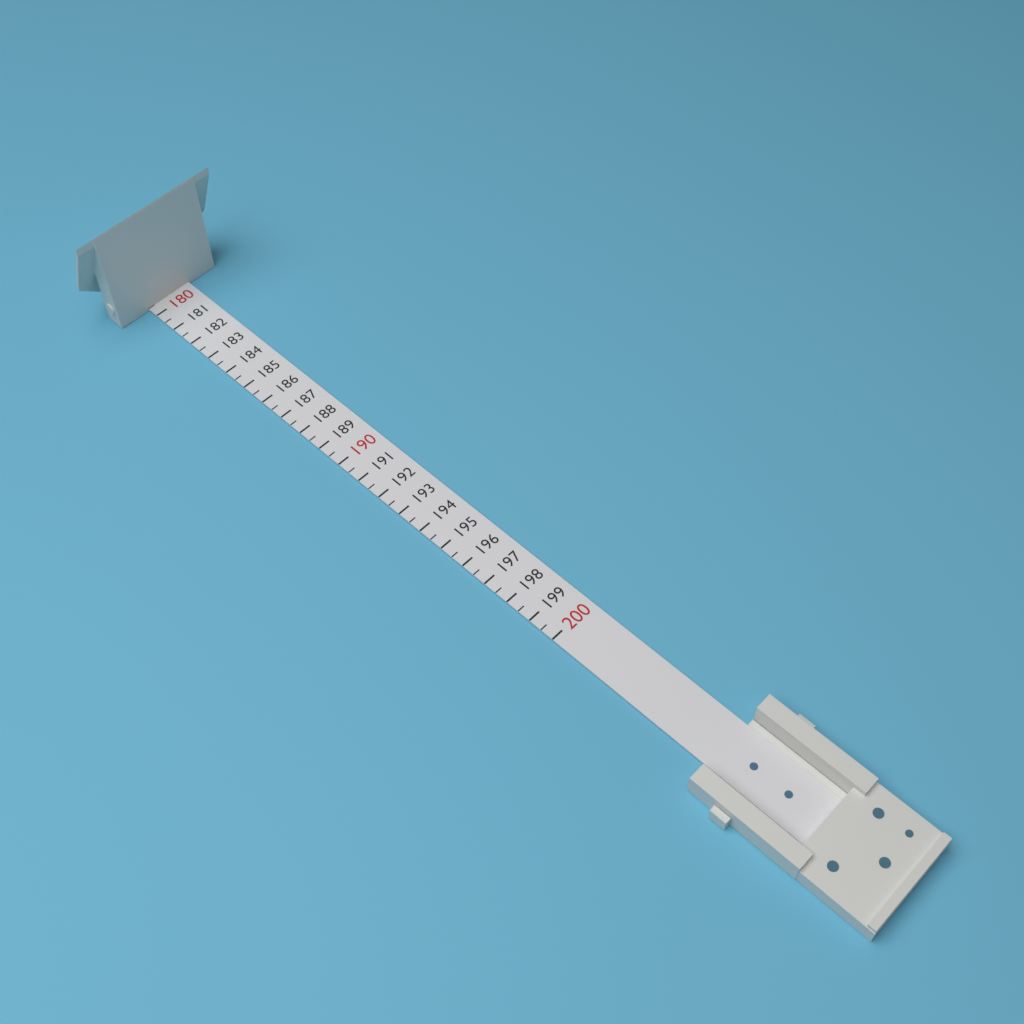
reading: 179.5 (no unit)
